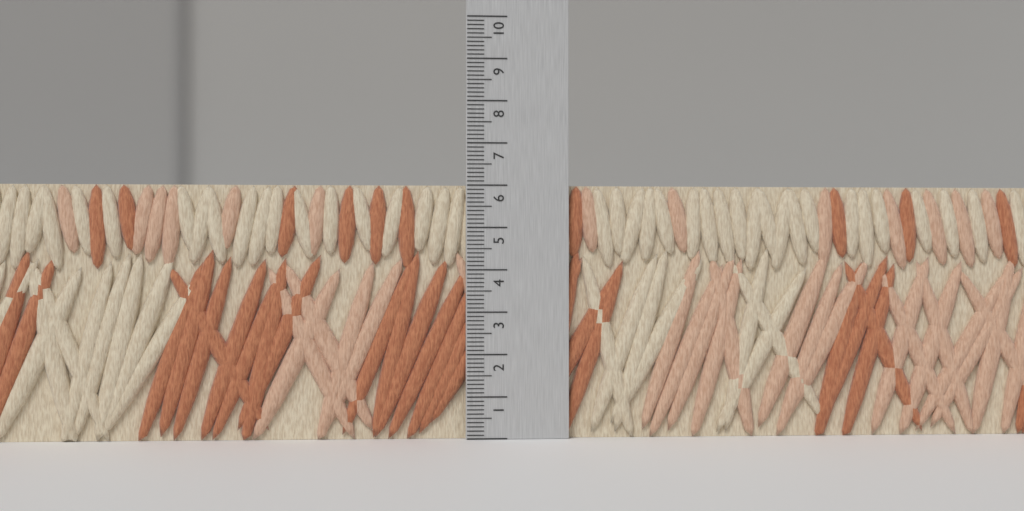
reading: 6.0 (no unit)
